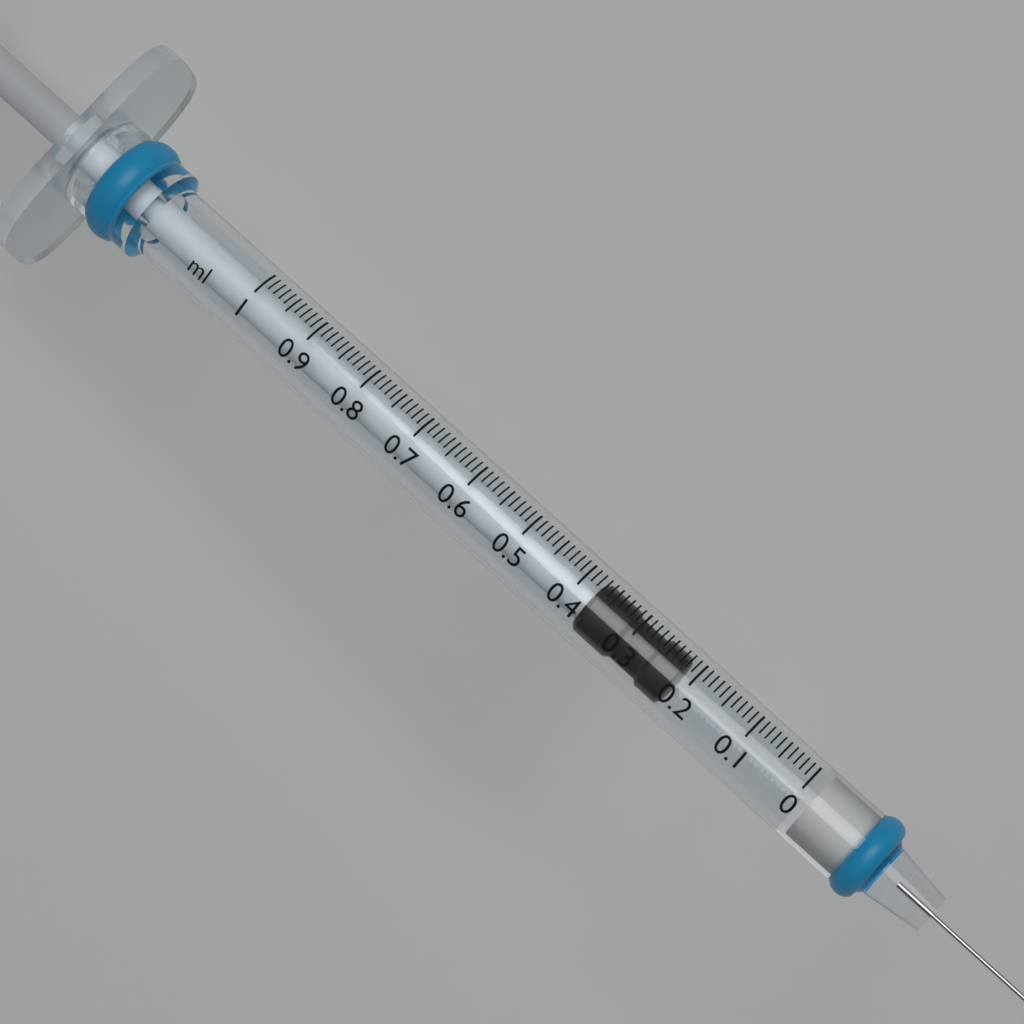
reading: 0.22 ml
